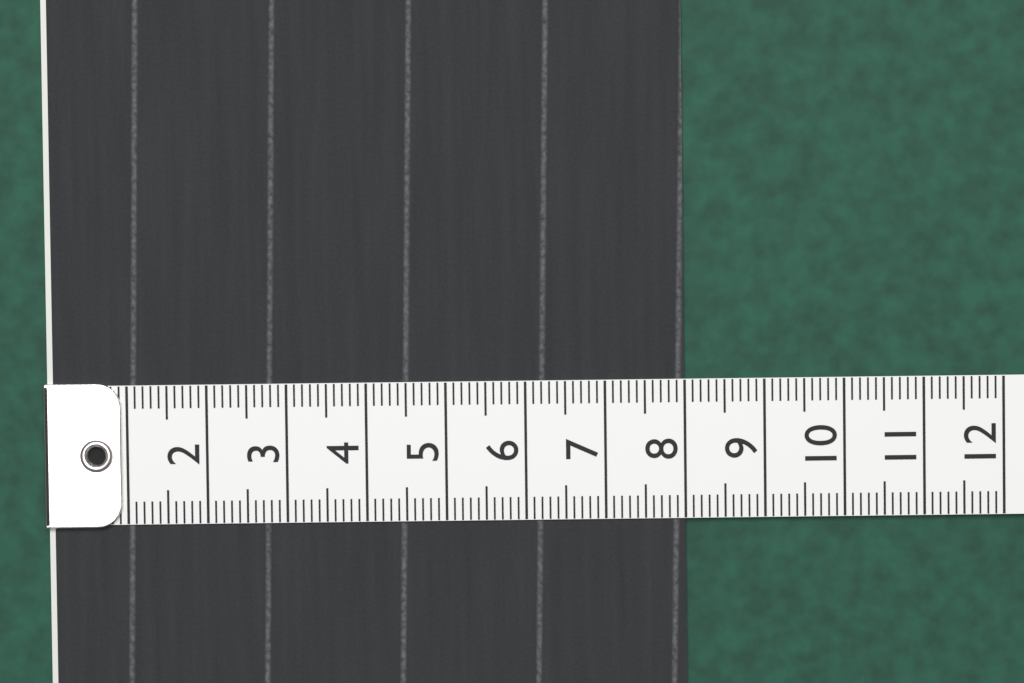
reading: 8.0 (no unit)
